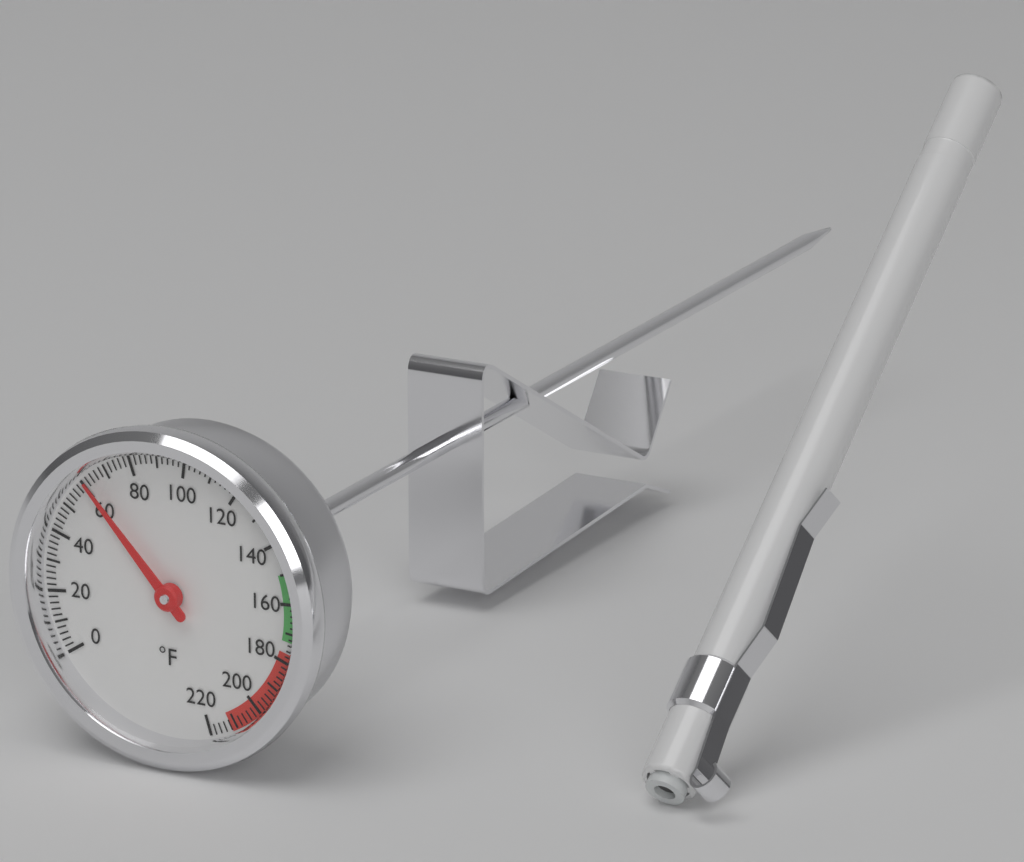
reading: 62 °F
